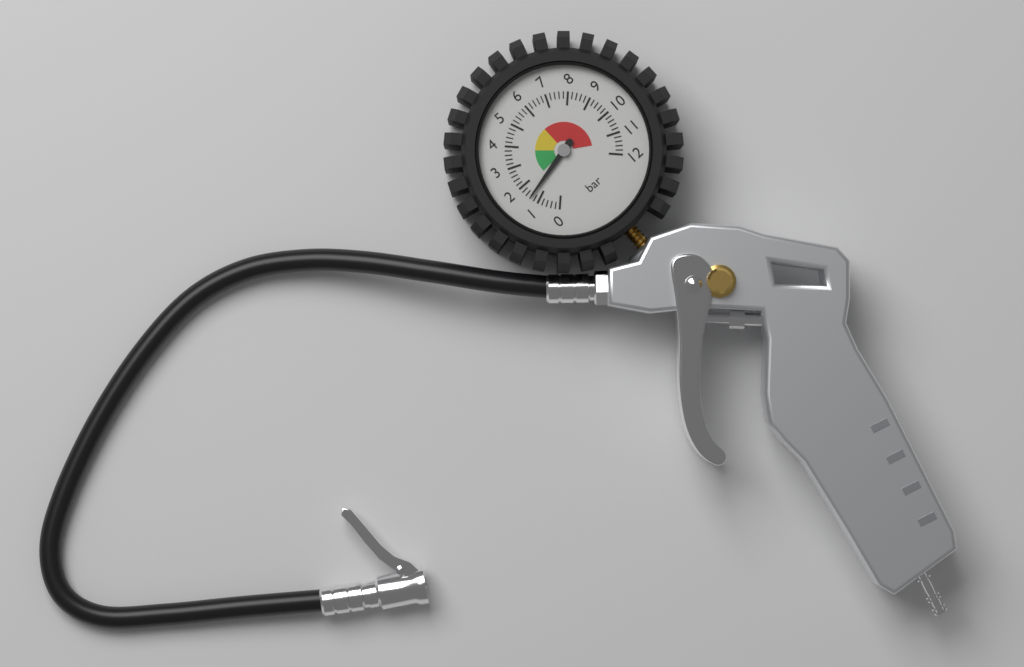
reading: 1.4 bar
